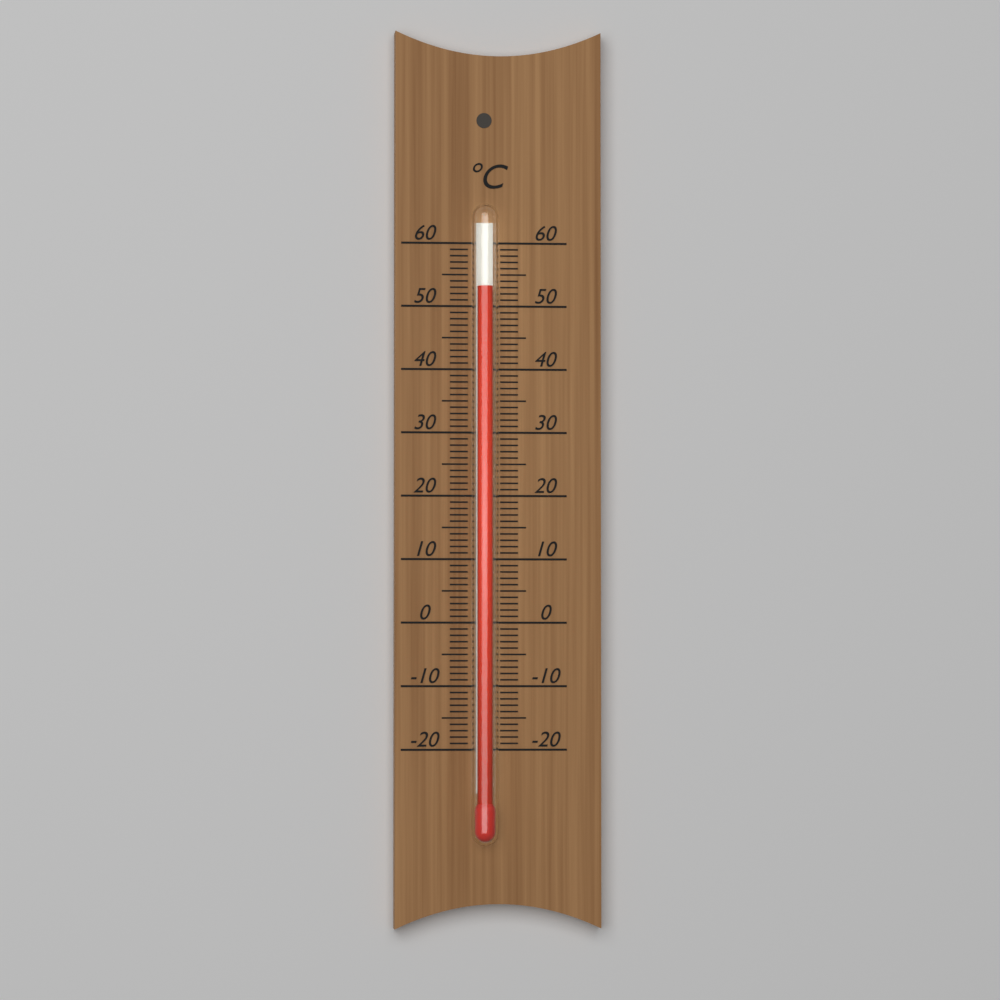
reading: 53 °C
